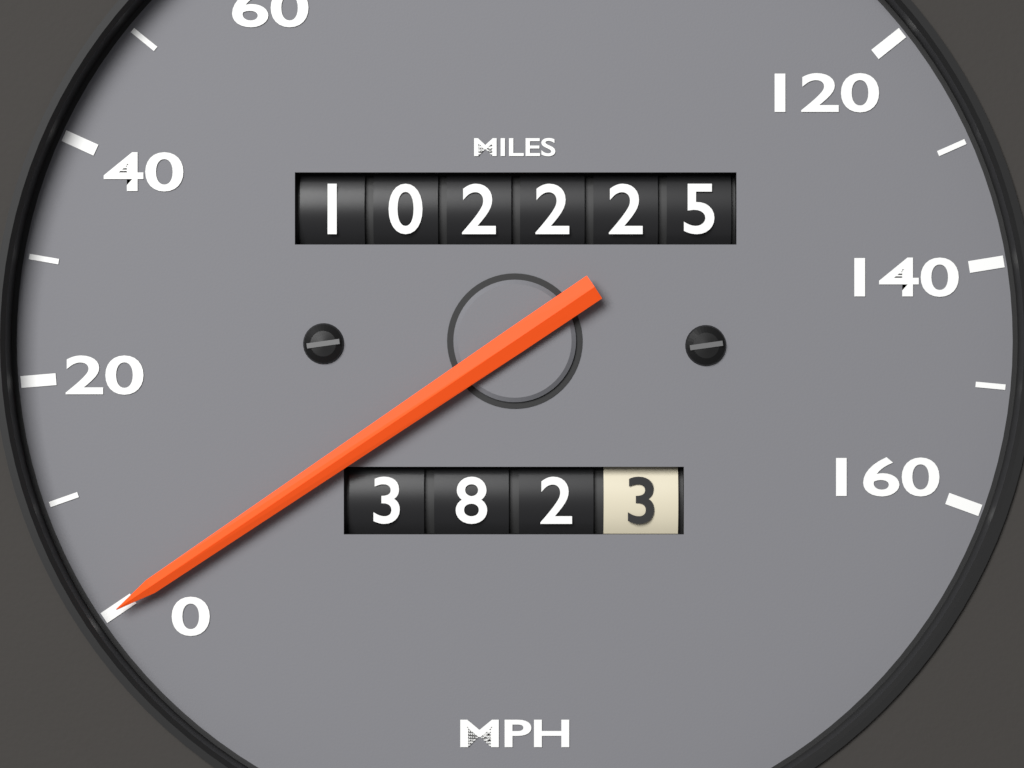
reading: 0 MPH
